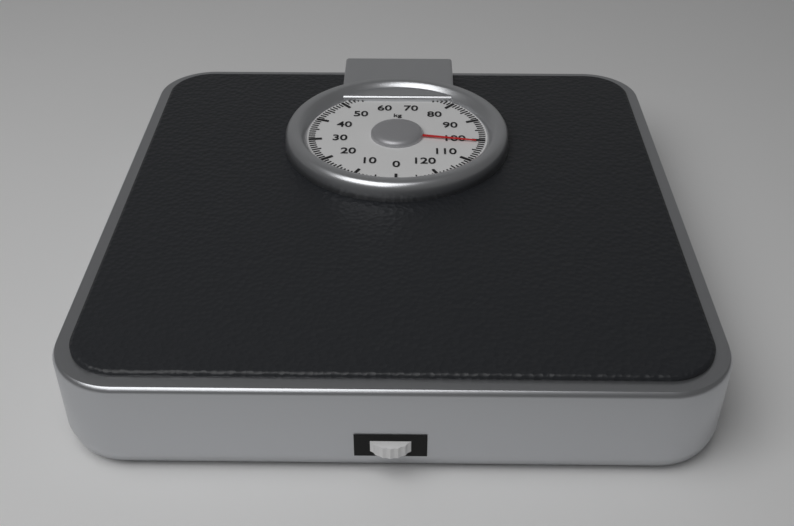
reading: 101 kg
